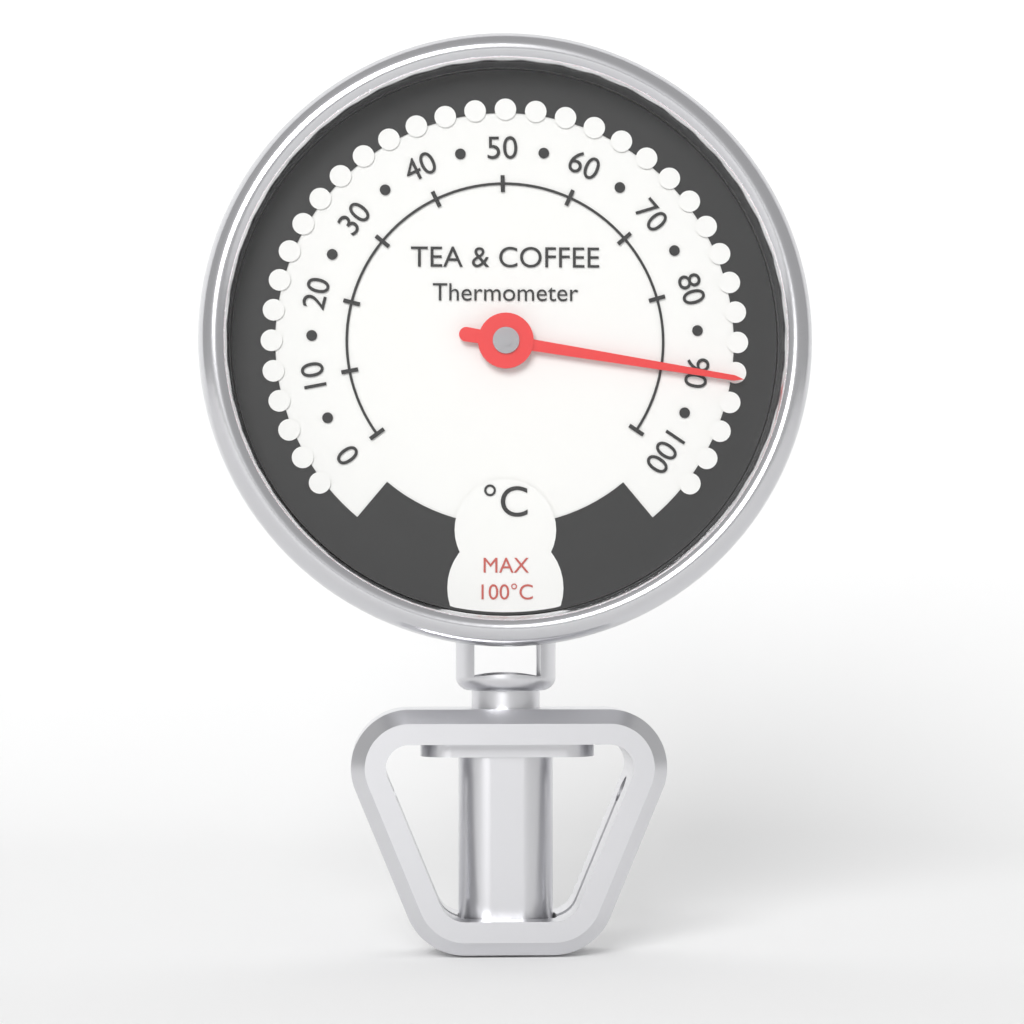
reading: 90 °C
